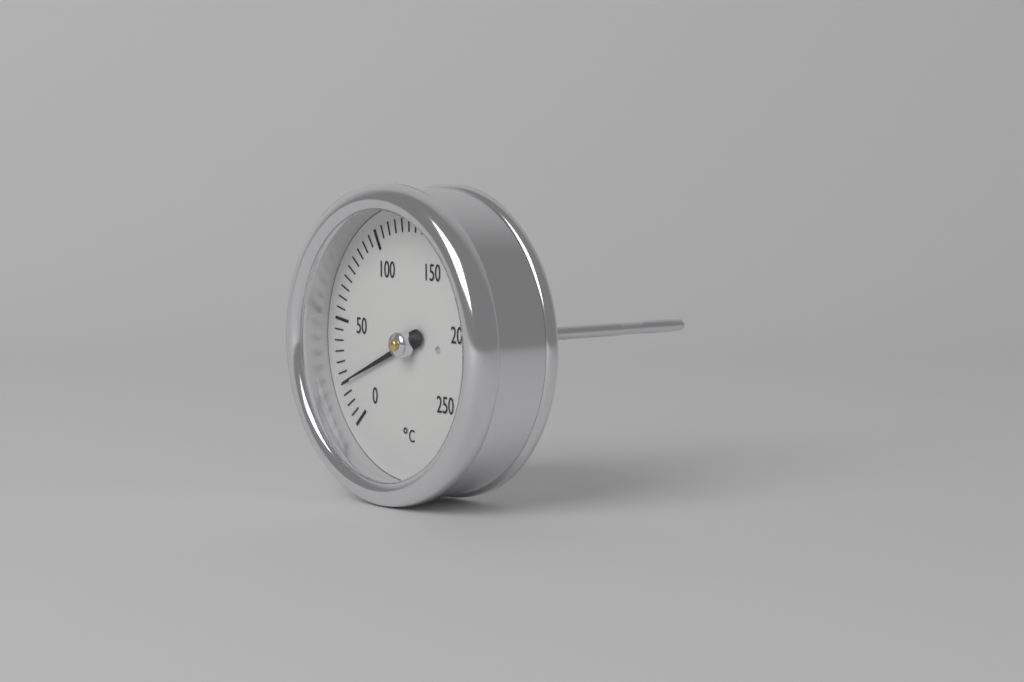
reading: 20 °C
